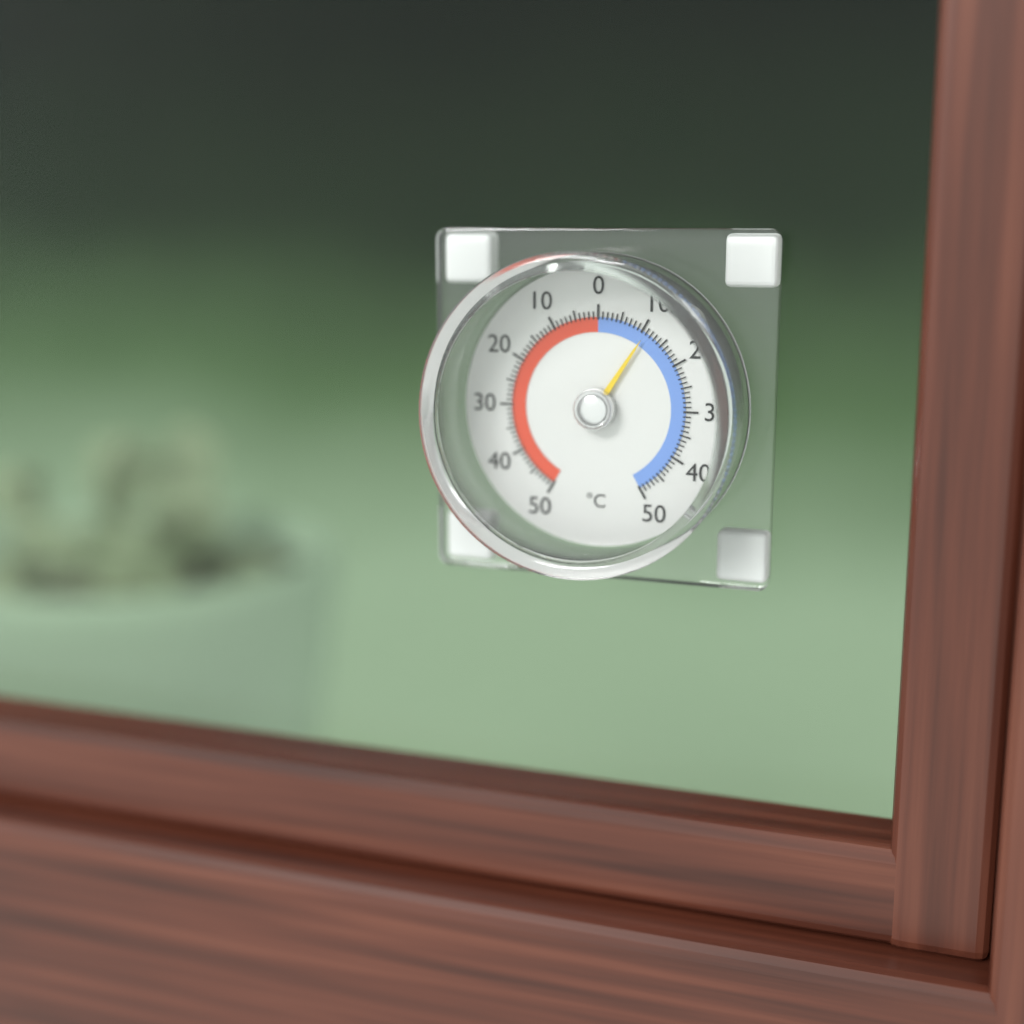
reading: -11 °C
